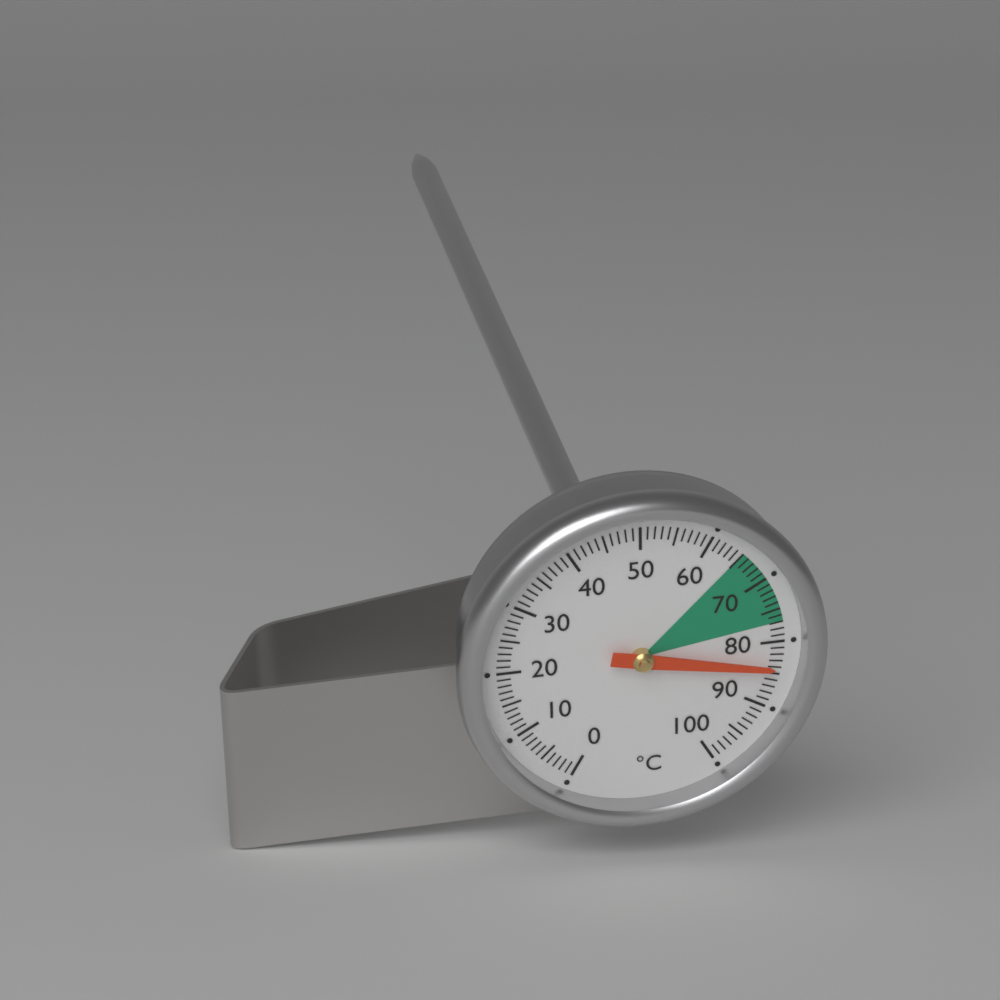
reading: 84 °C
